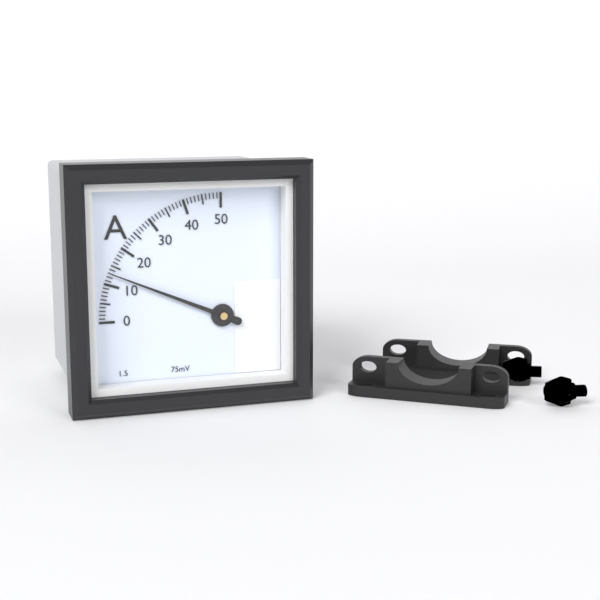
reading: 13 A
